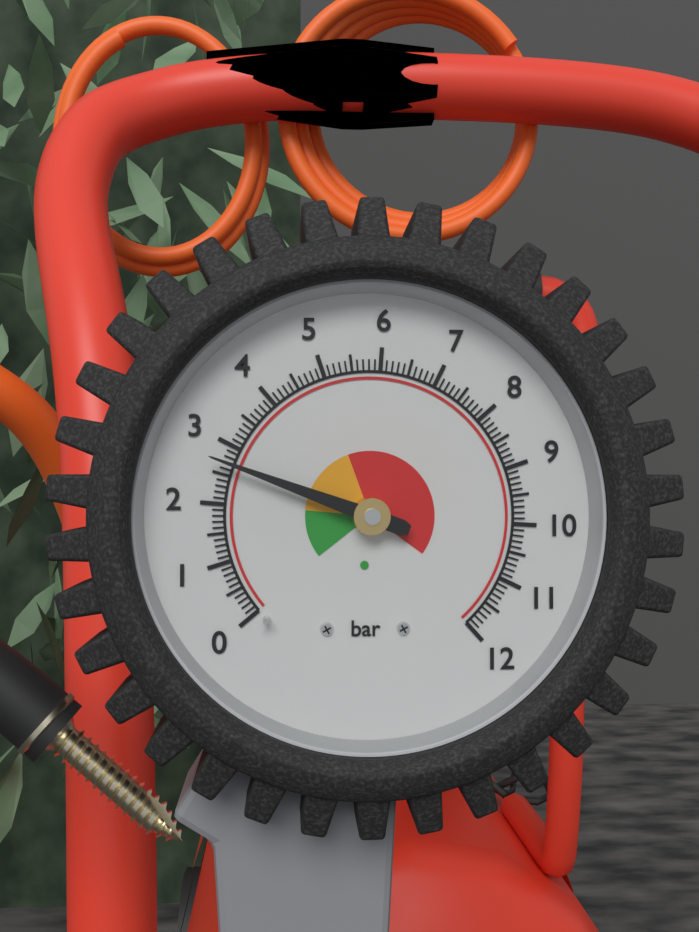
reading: 2.7 bar
